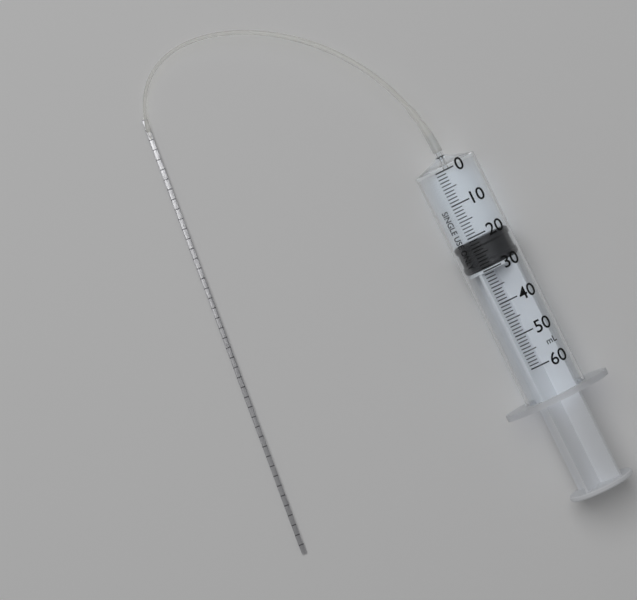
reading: 21 ml
